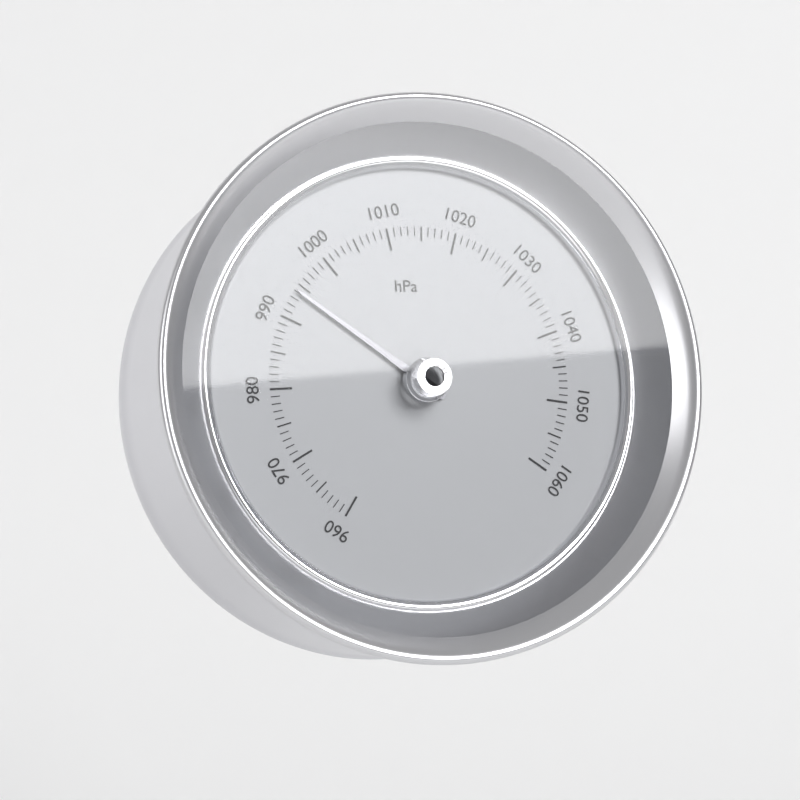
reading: 994 hPa
